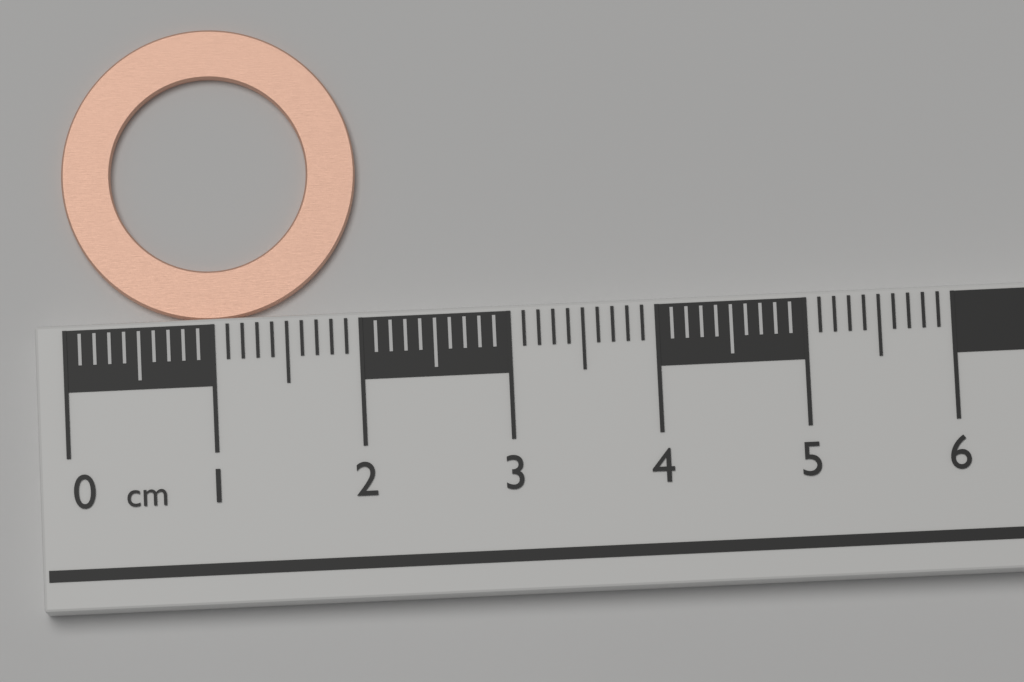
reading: 2.0 cm
